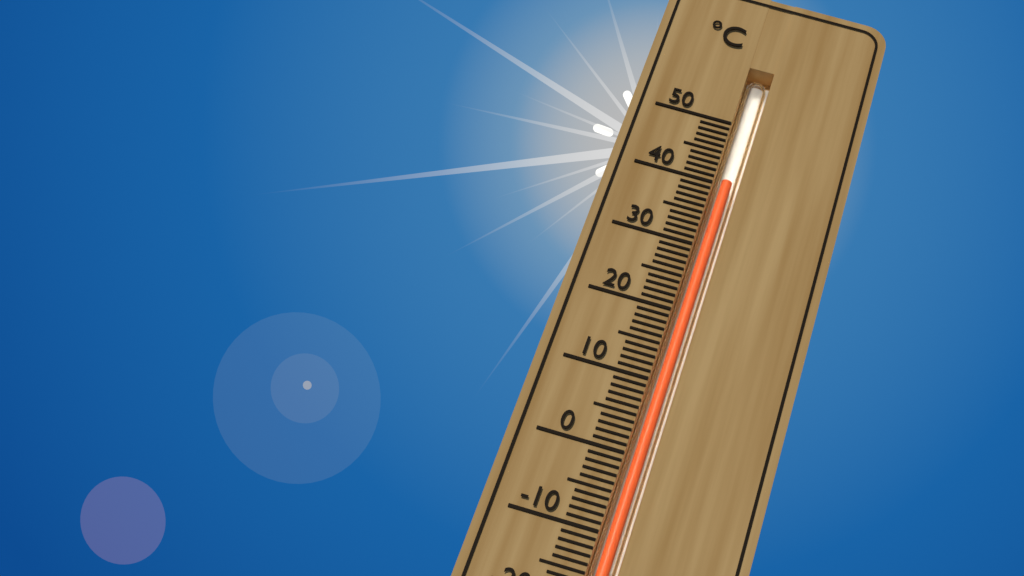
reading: 41 °C
